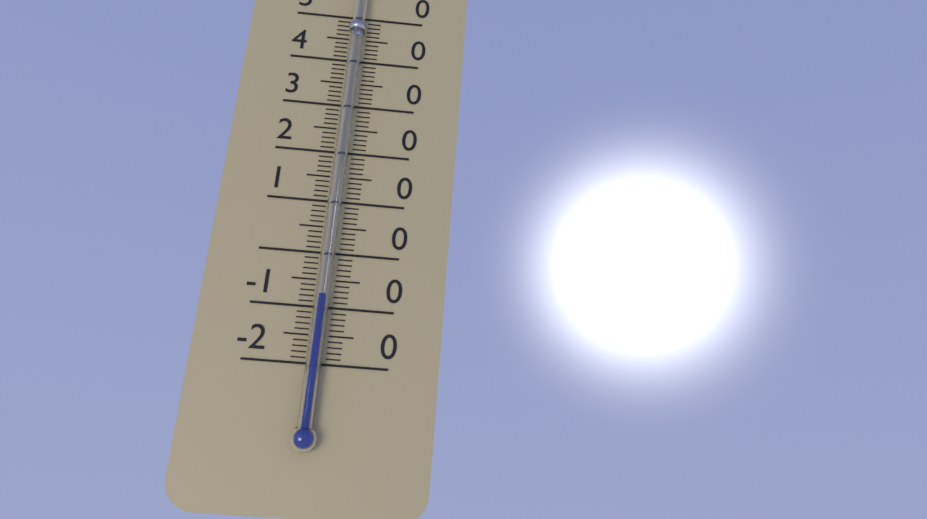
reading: -8 °C
